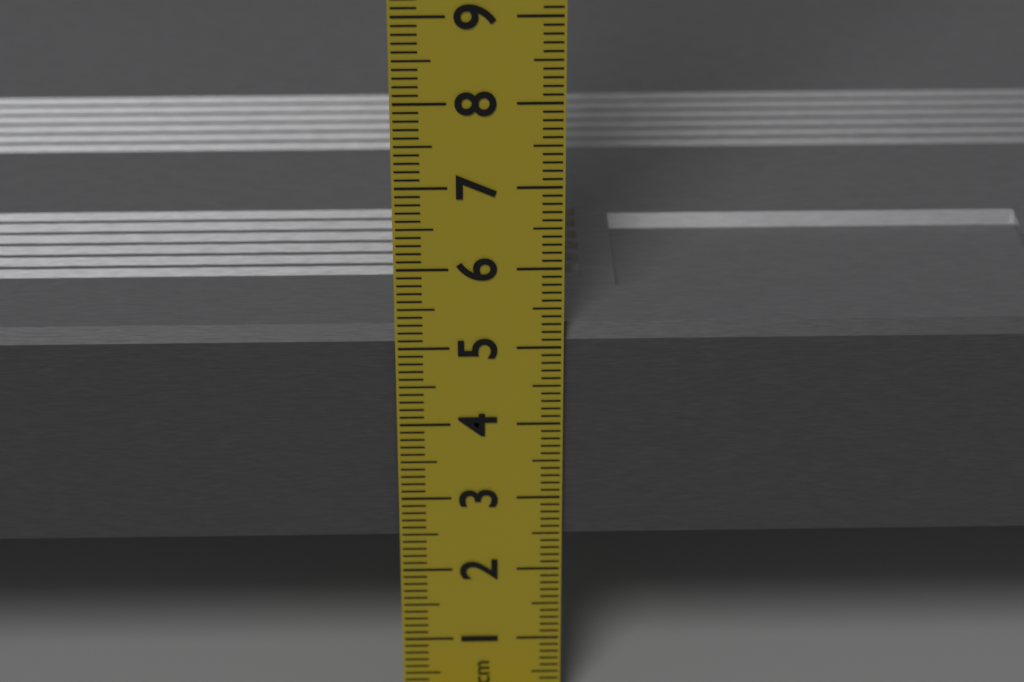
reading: 5.2 cm
